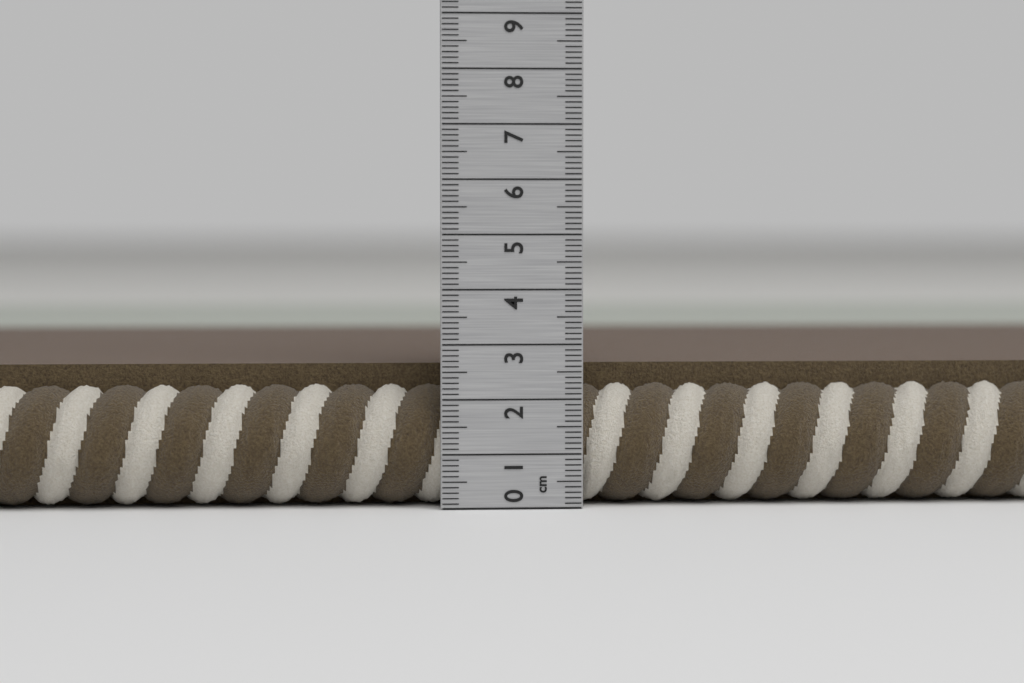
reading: 2.6 cm
